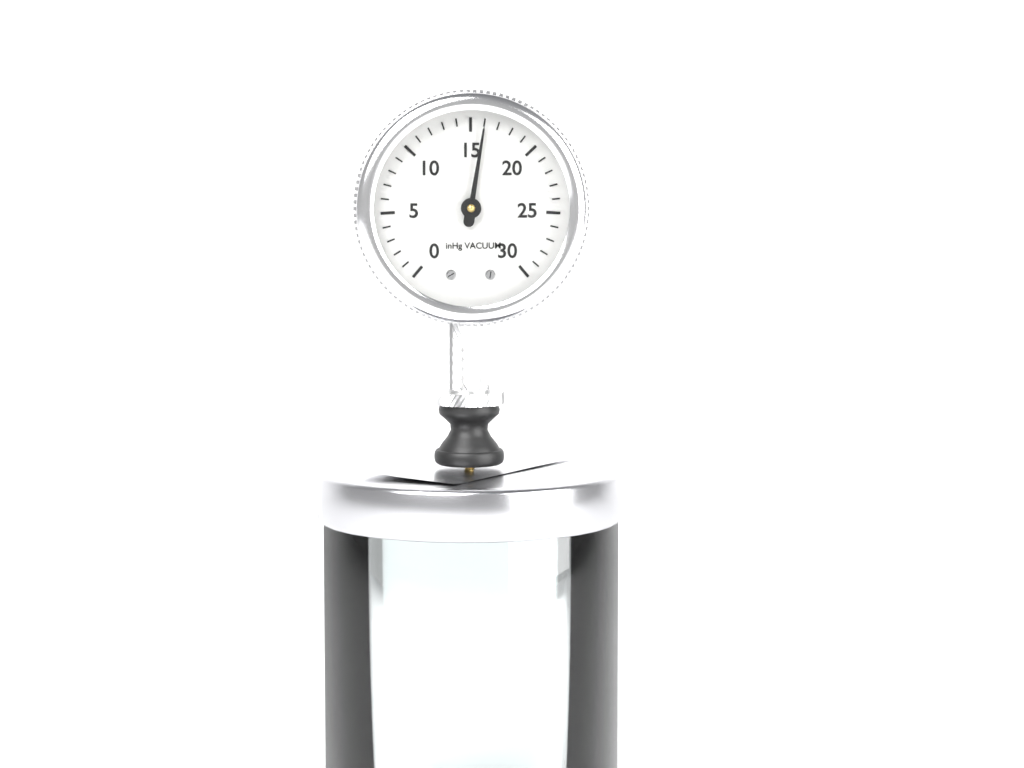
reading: 16 inHg
